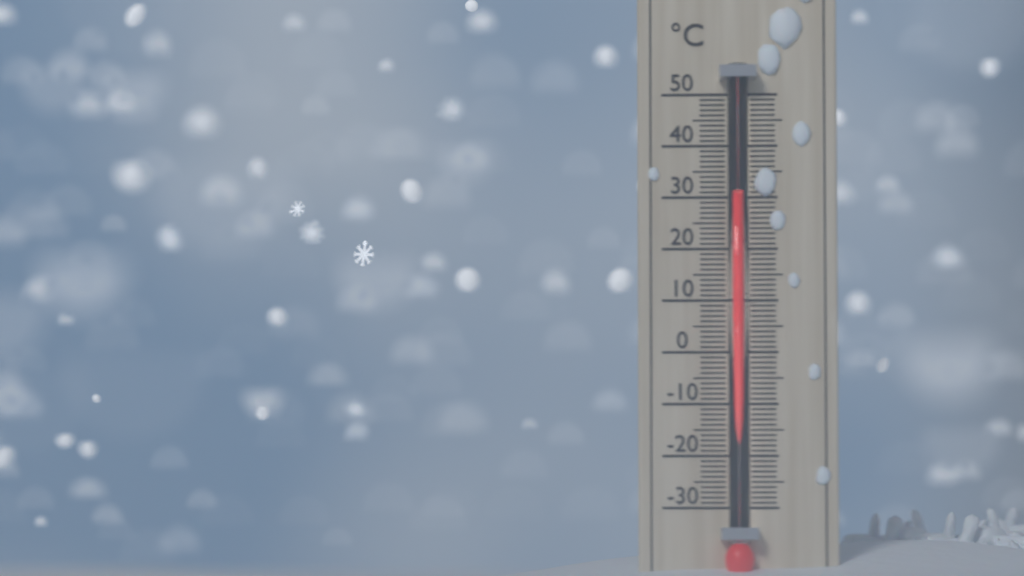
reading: 30 °C
